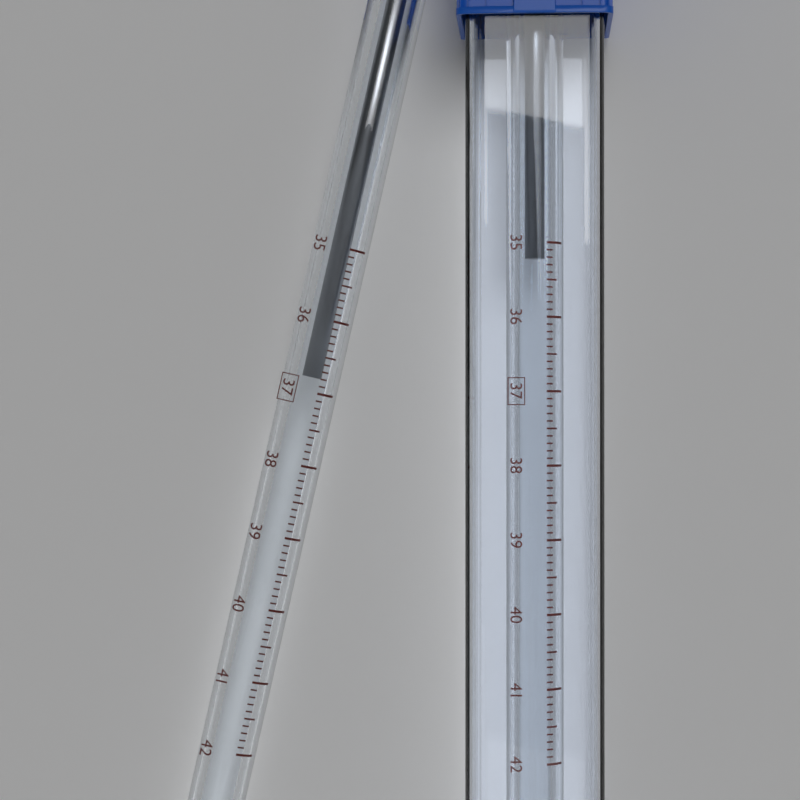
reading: 36.8 °C
